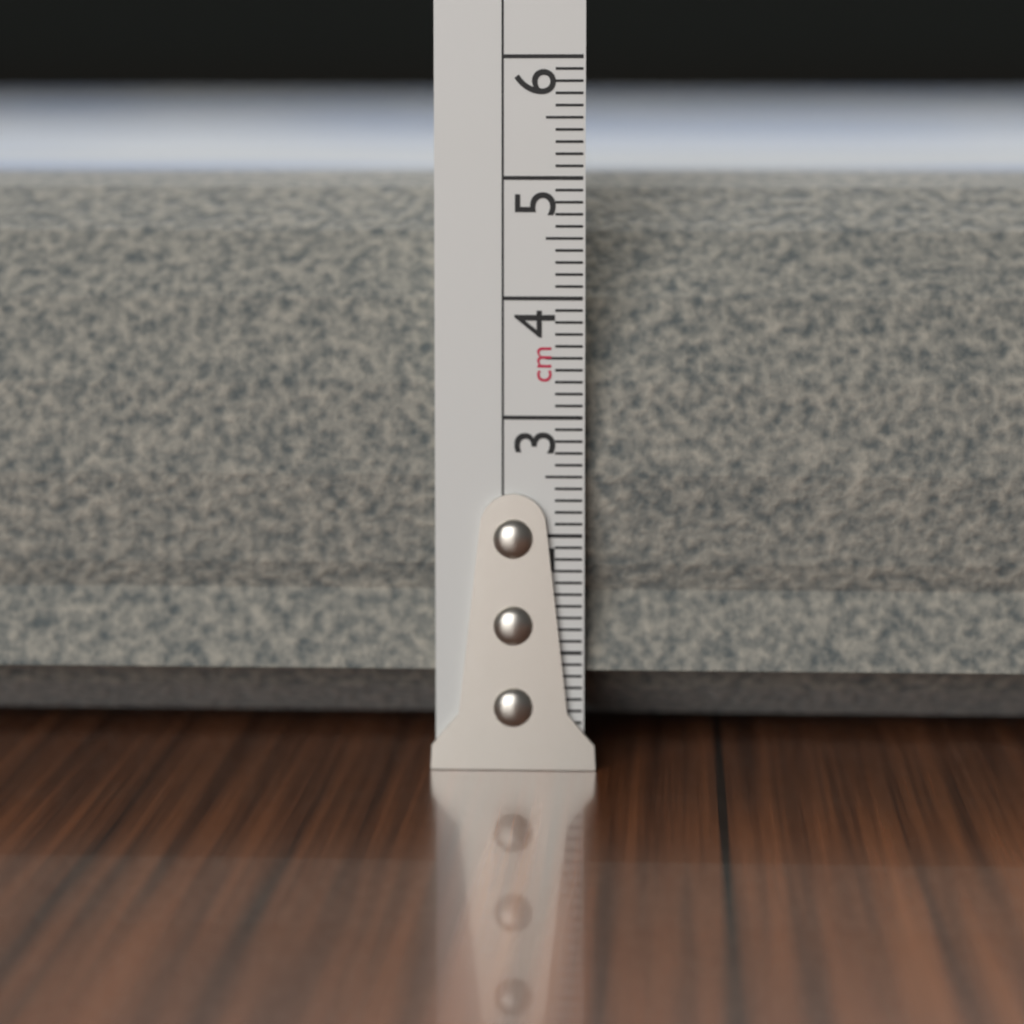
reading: 5.2 cm
